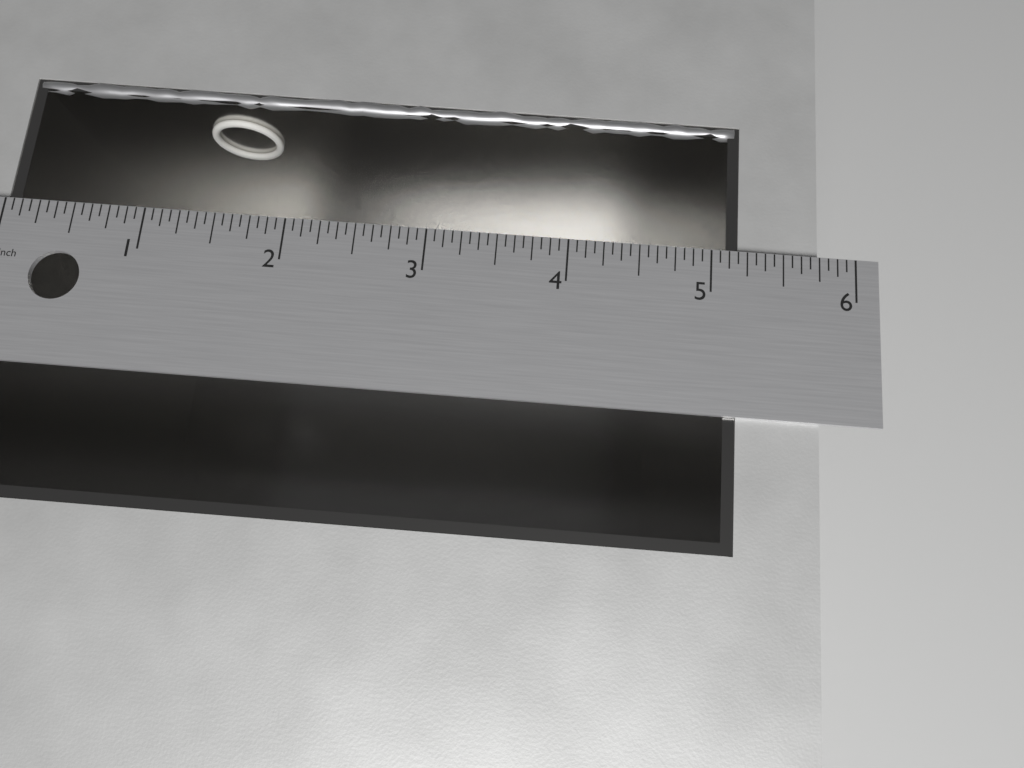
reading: 5.1875 in
